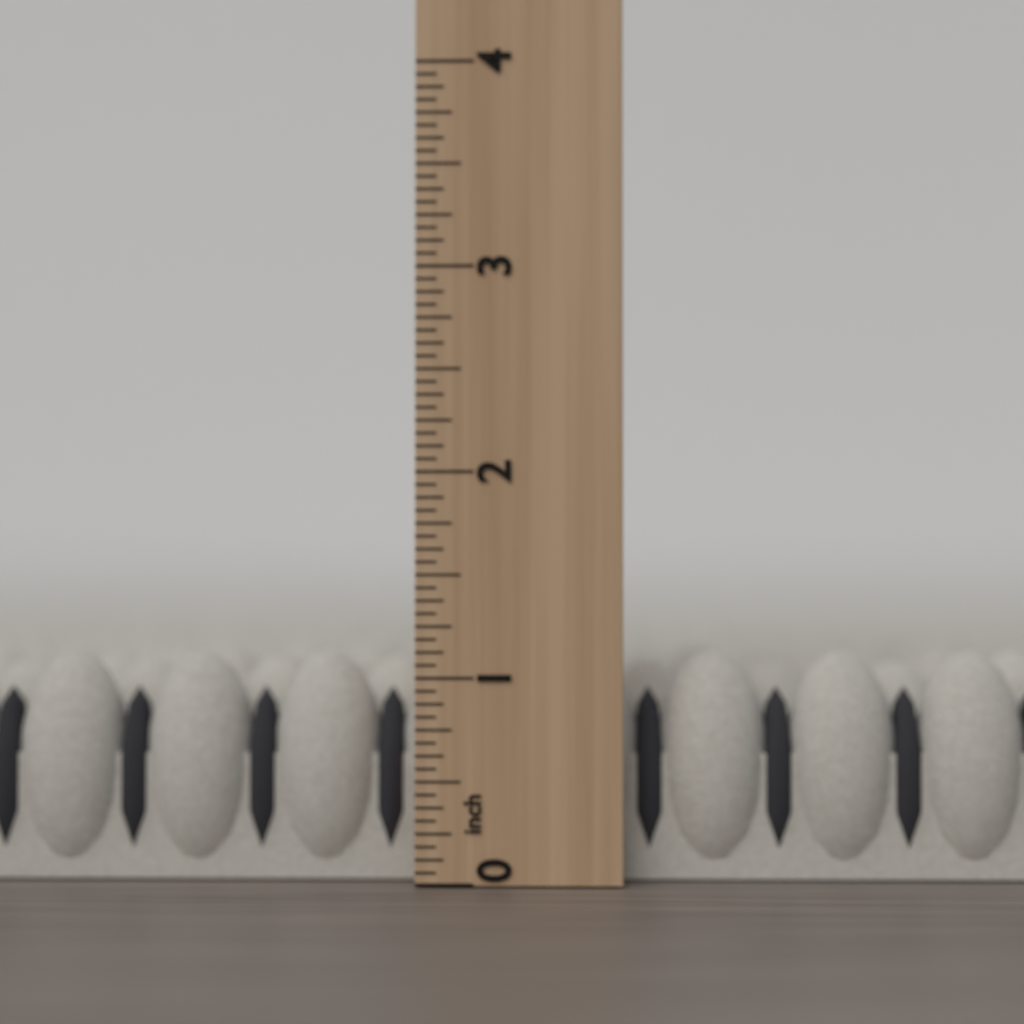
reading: 1.1250 inch
